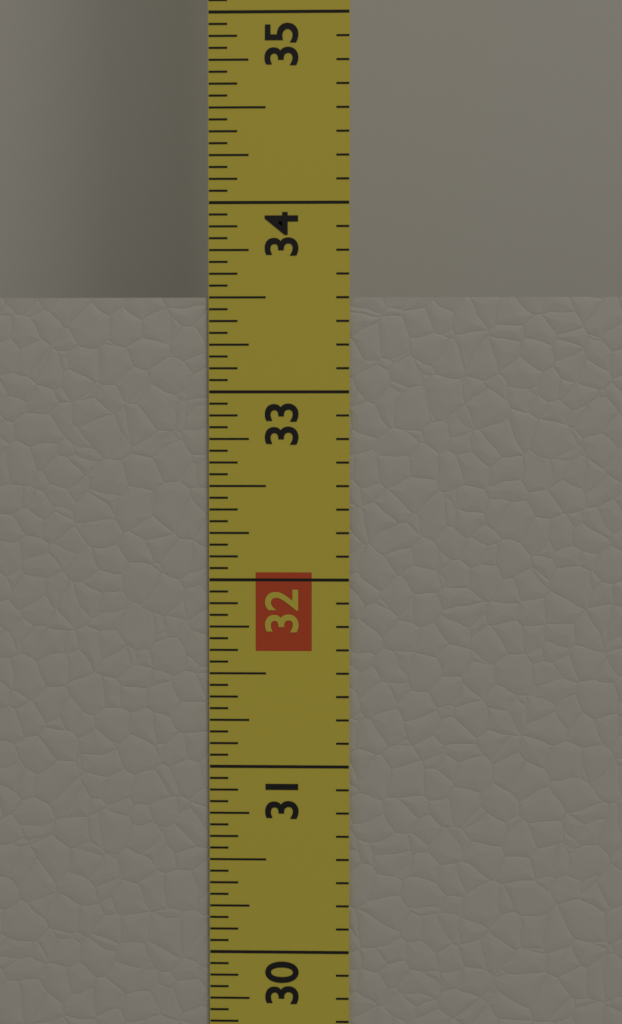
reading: 33.5000 in
